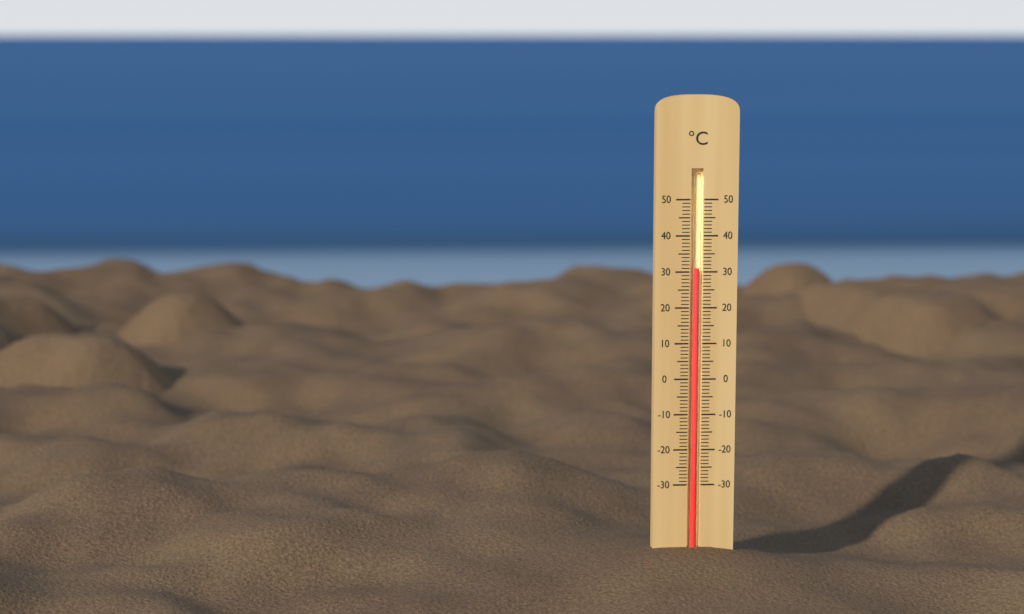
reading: 31 °C
